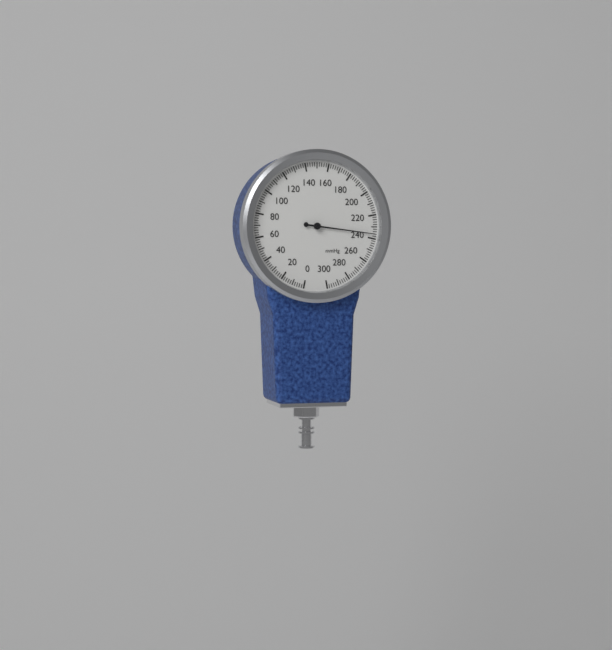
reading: 236 mmHg
